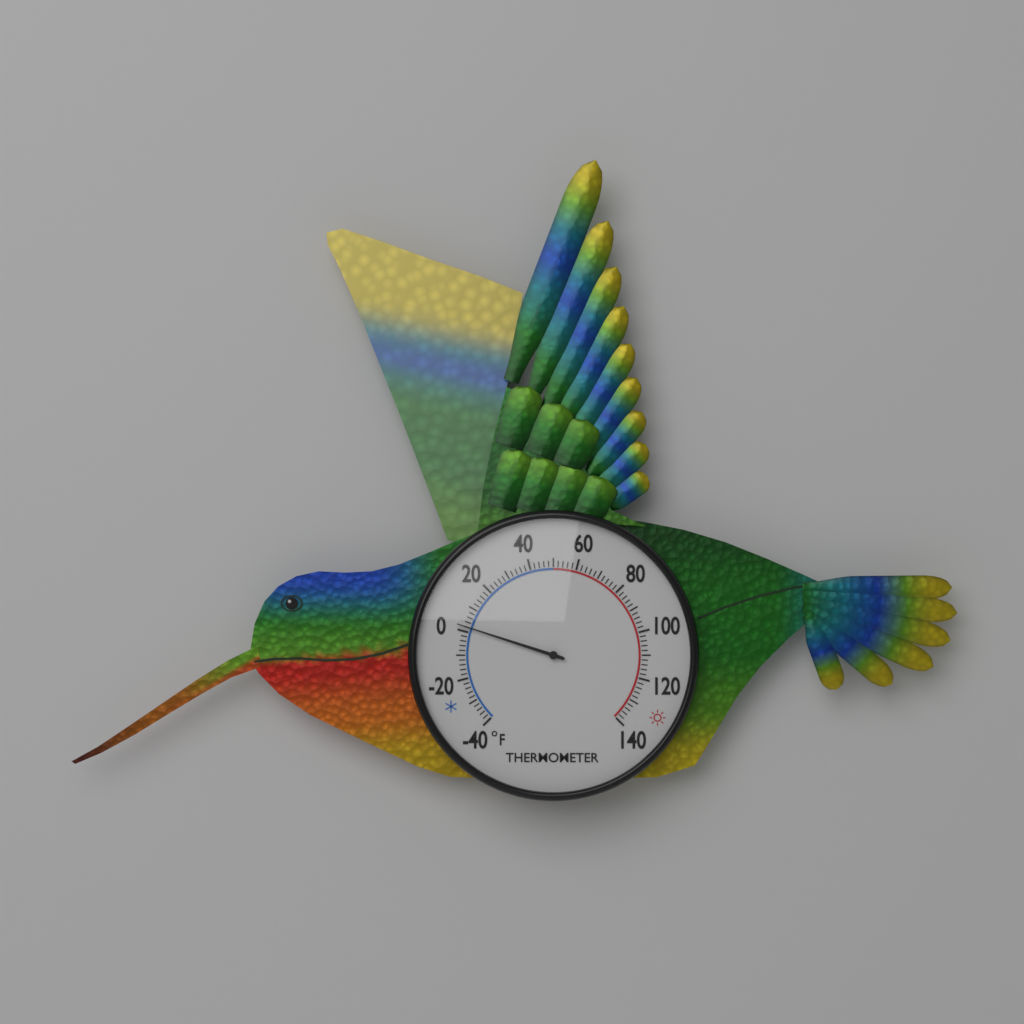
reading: 2 °F
